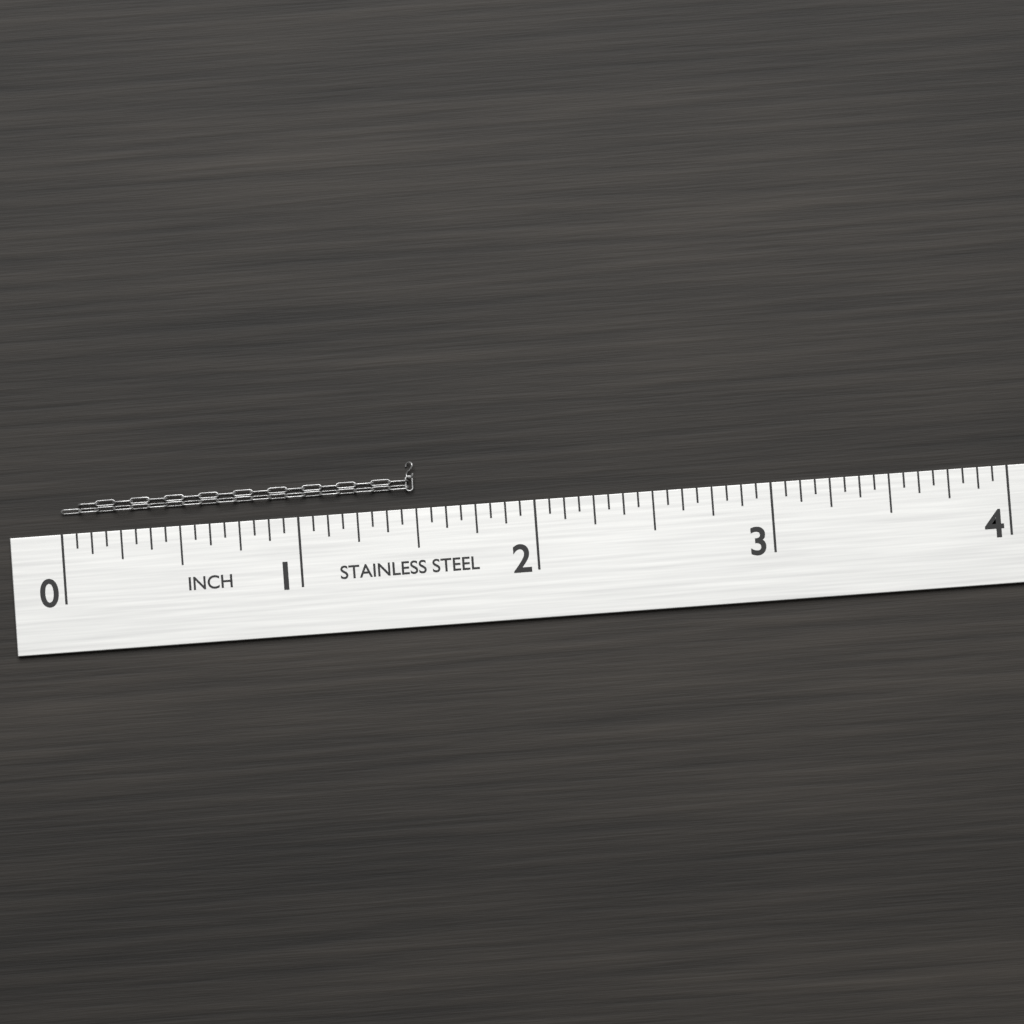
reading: 1.5000 in
